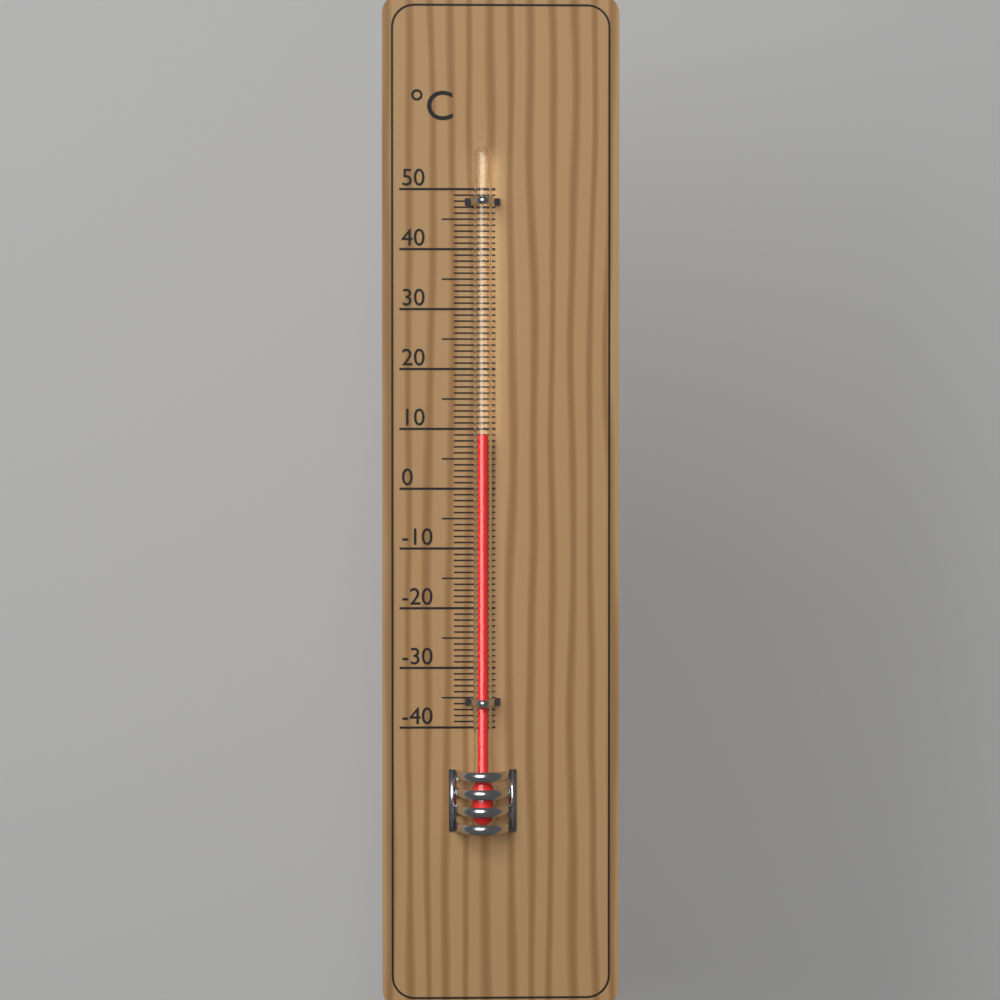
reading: 9 °C
